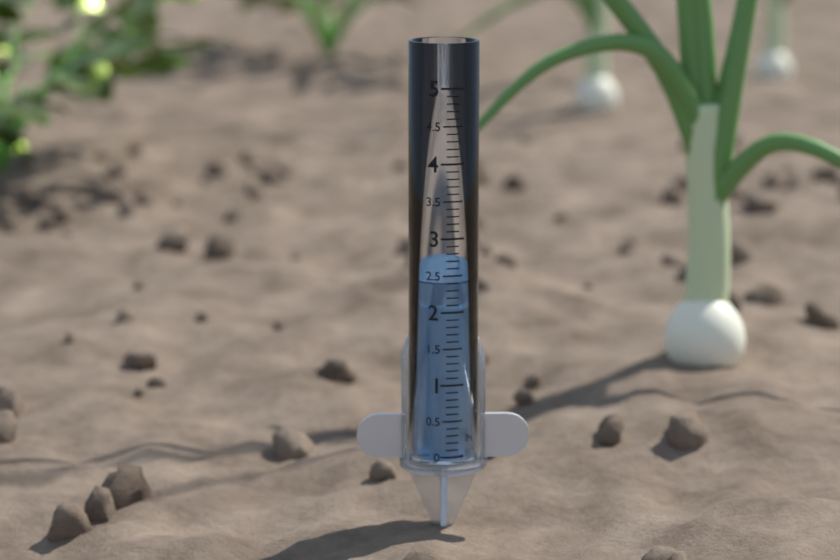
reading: 2.4 in
